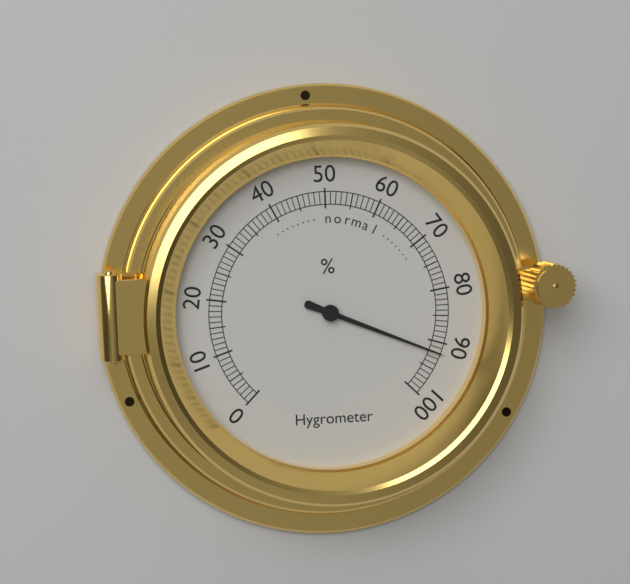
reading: 92 %
